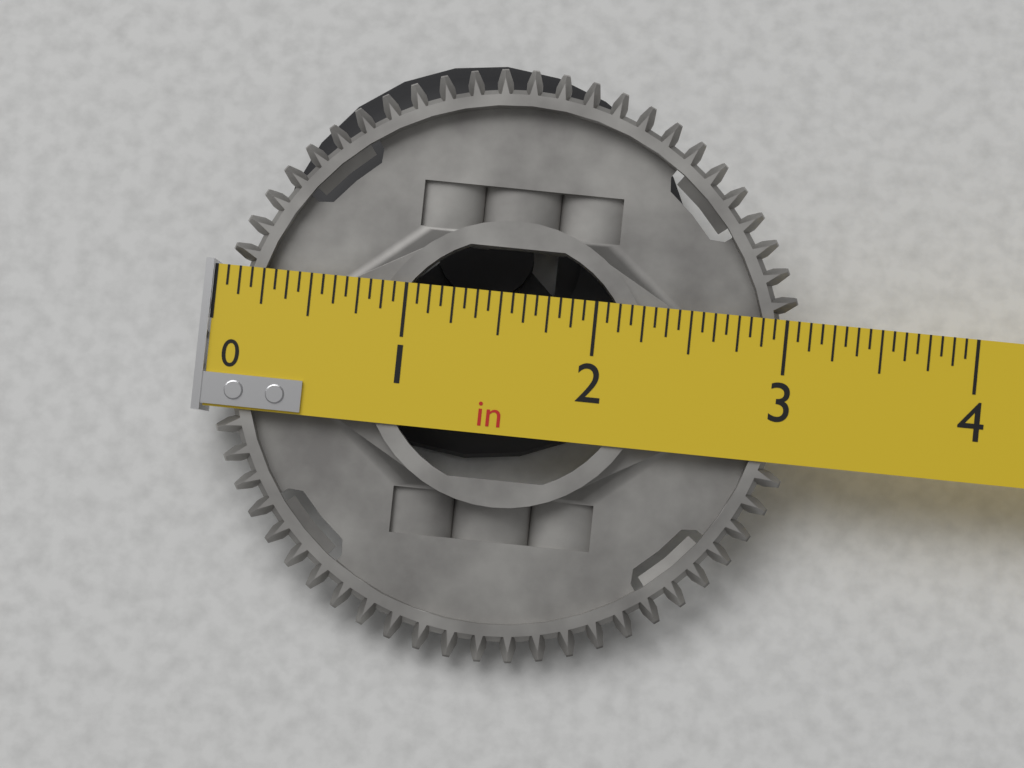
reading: 3.1250 in
